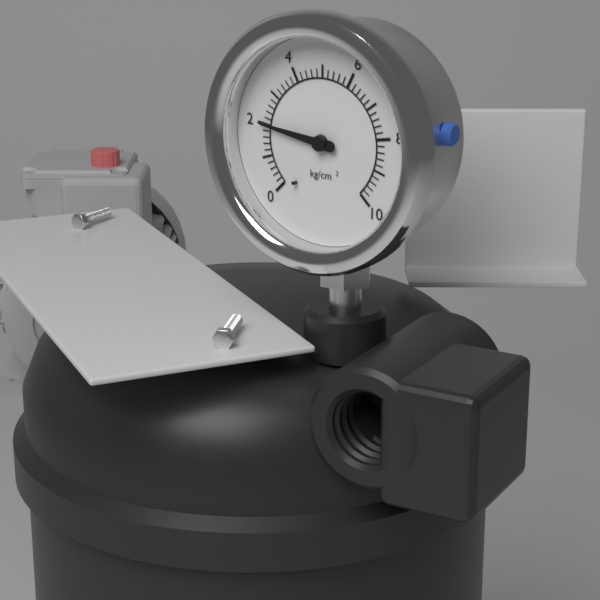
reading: 2.0 kg/cm²
